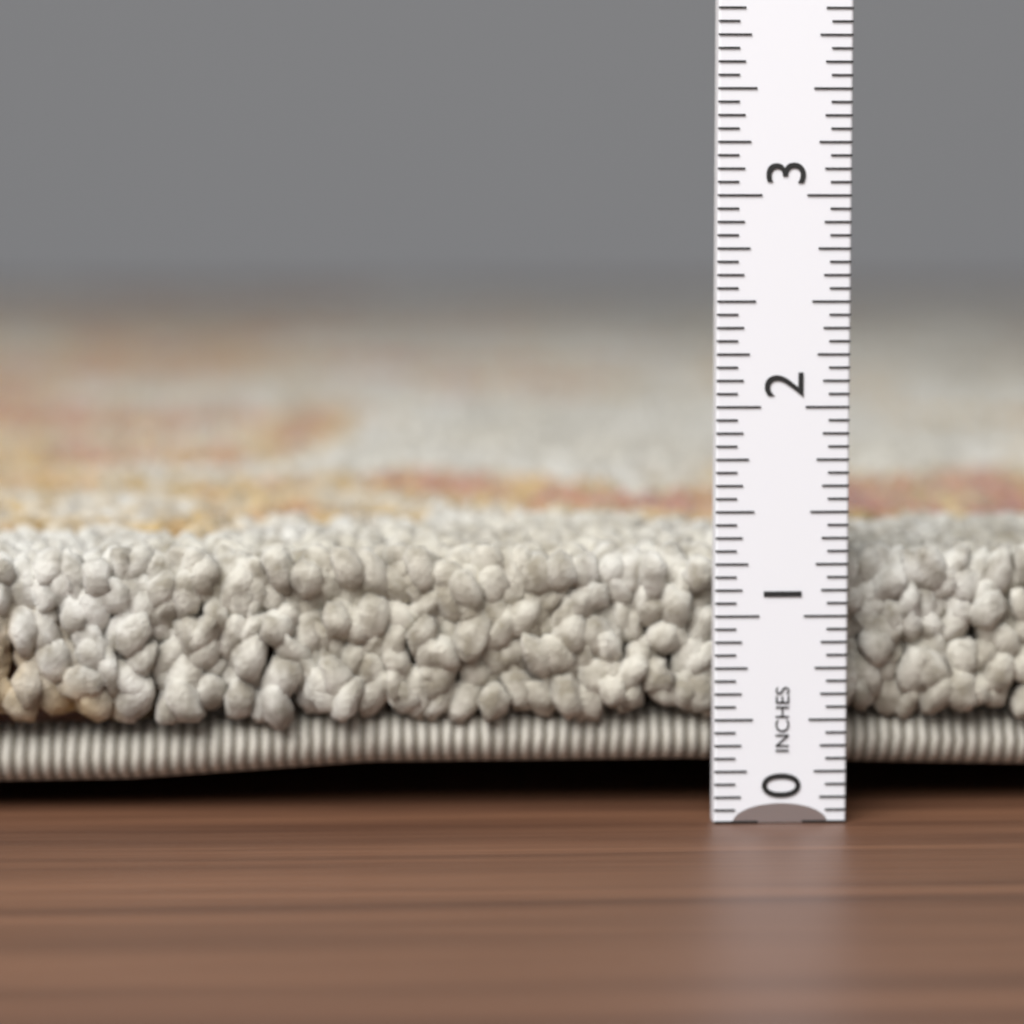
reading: 1.3125 in
